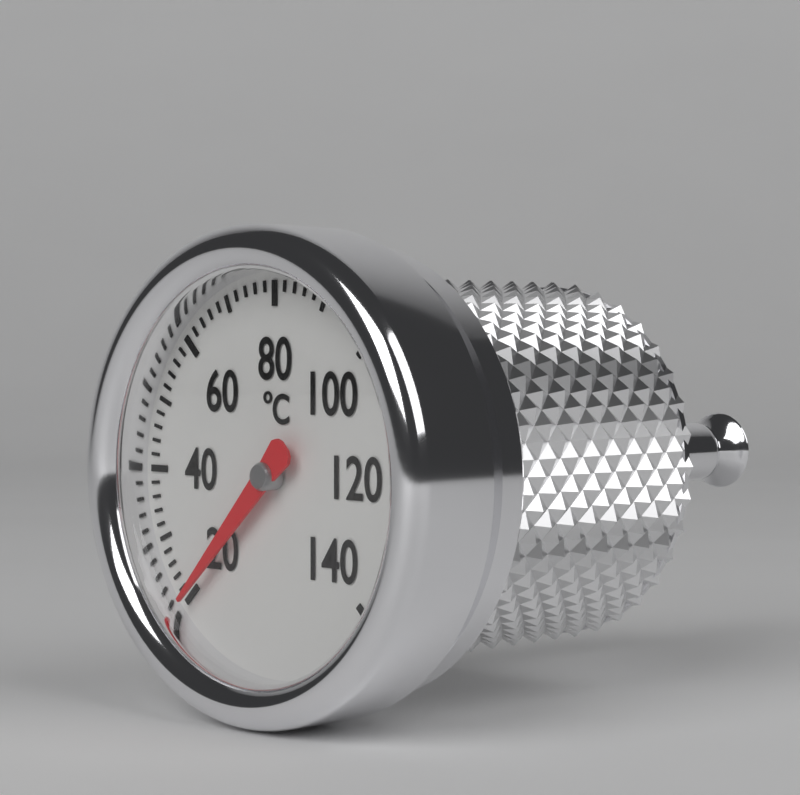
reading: 20 °C
